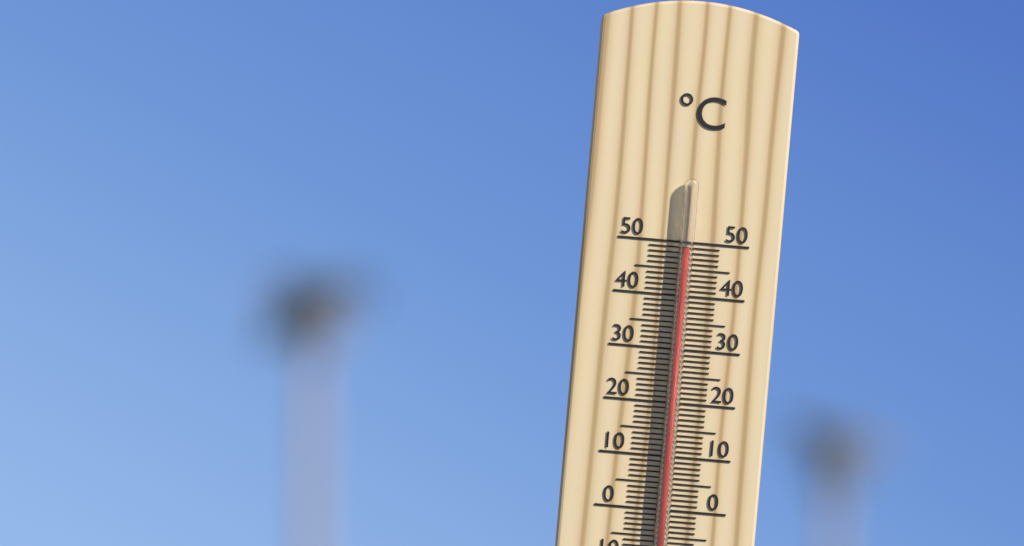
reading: 49 °C
